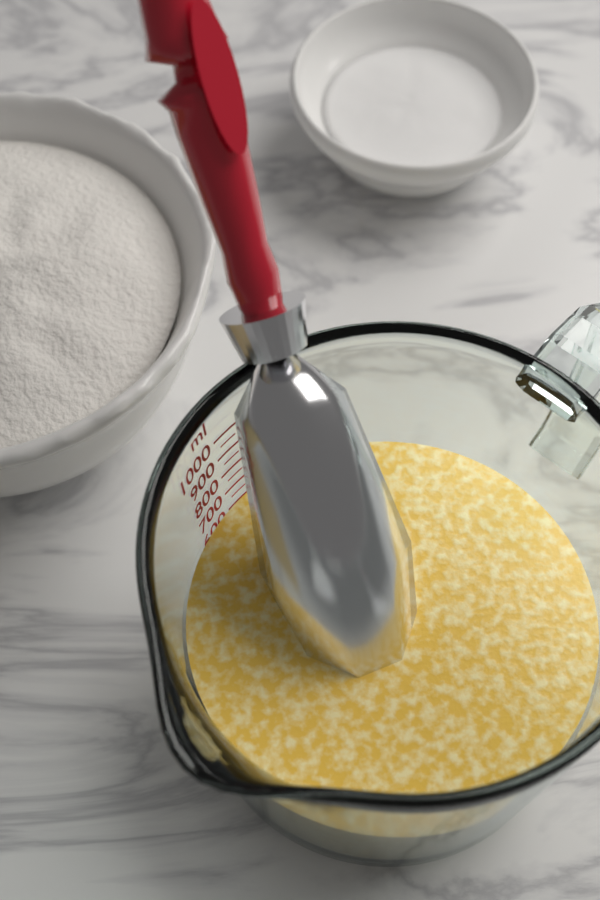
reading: 600 ml
